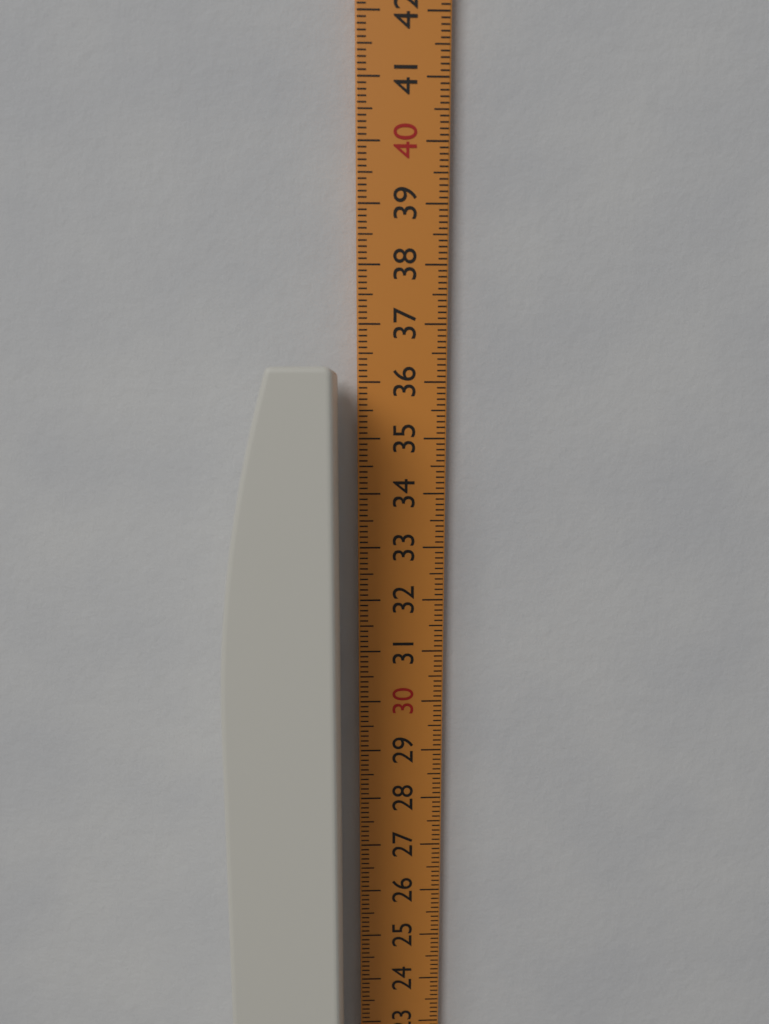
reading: 36.2 cm
